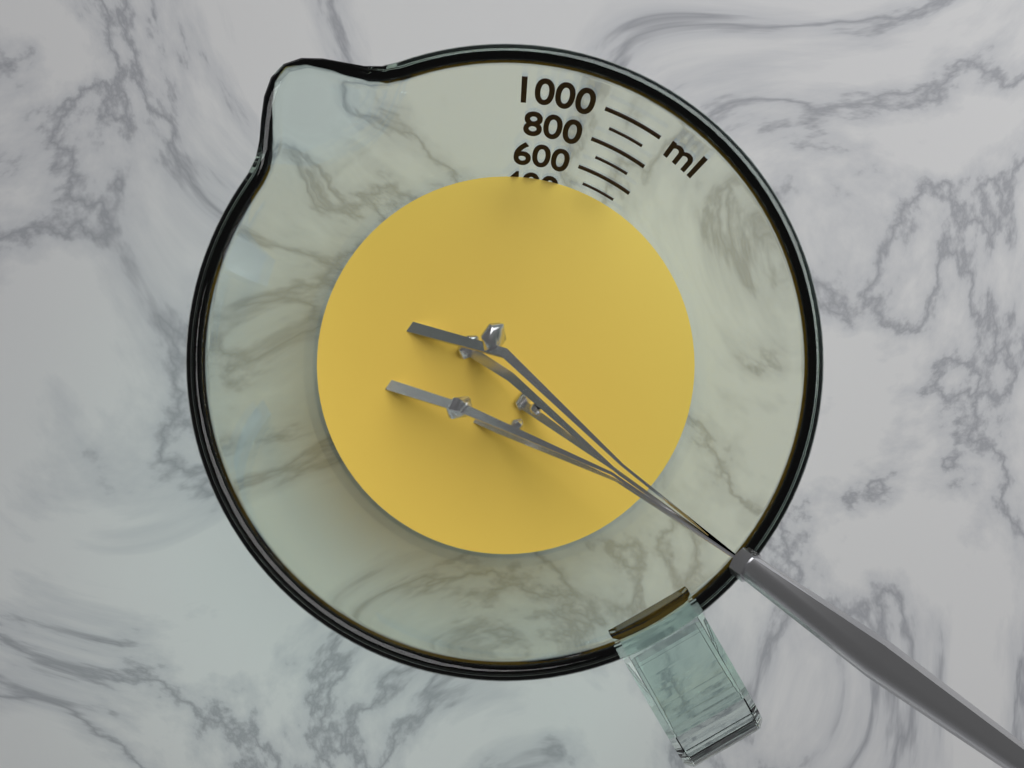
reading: 450 ml
